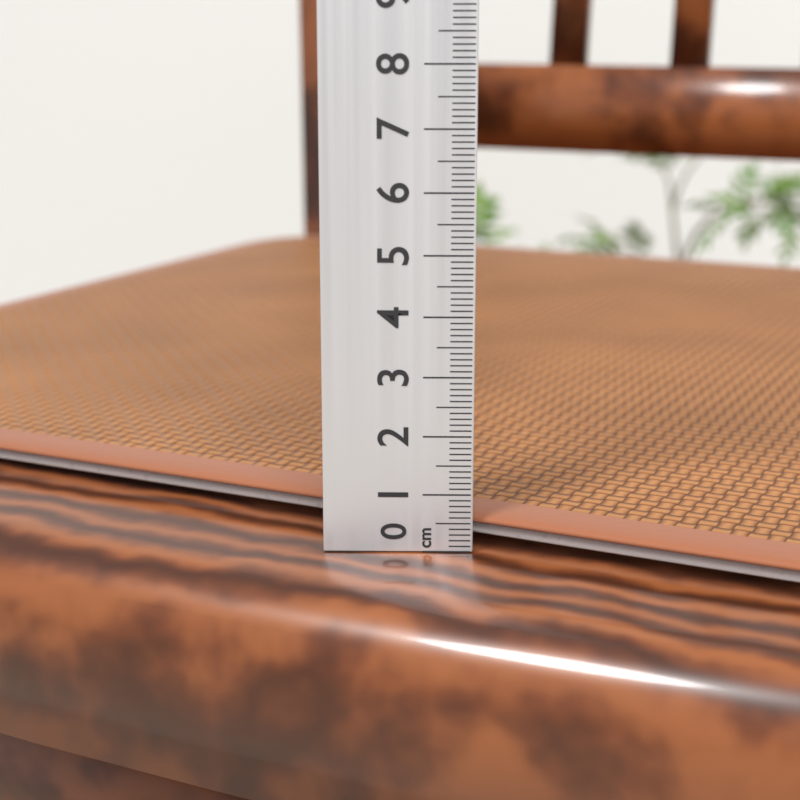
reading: 0.6 cm
